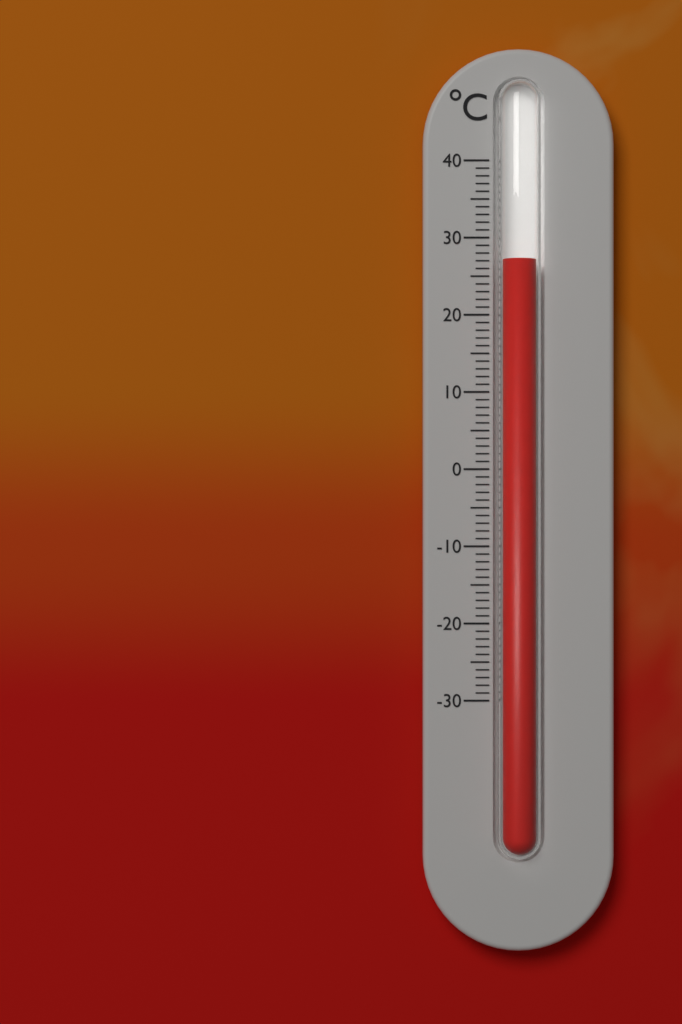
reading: 27 °C
